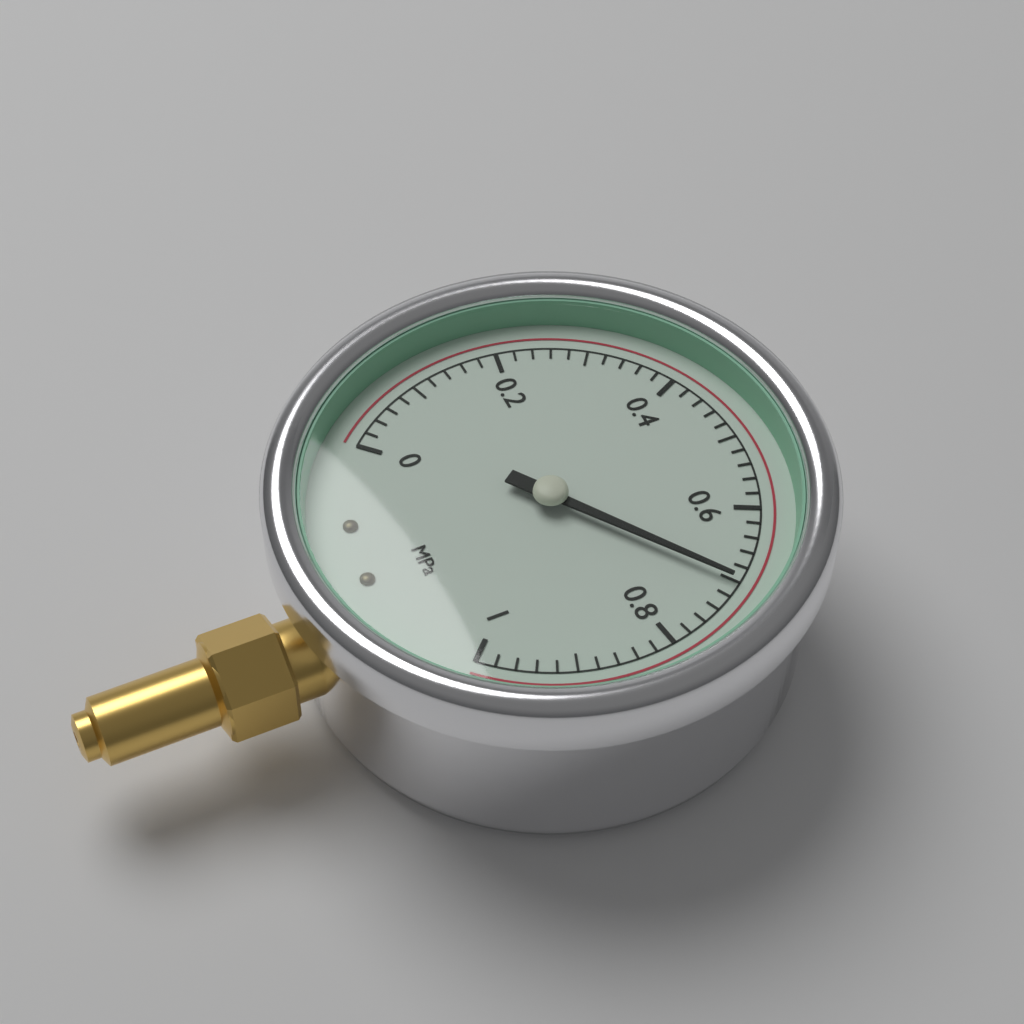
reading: 0.70 MPa
